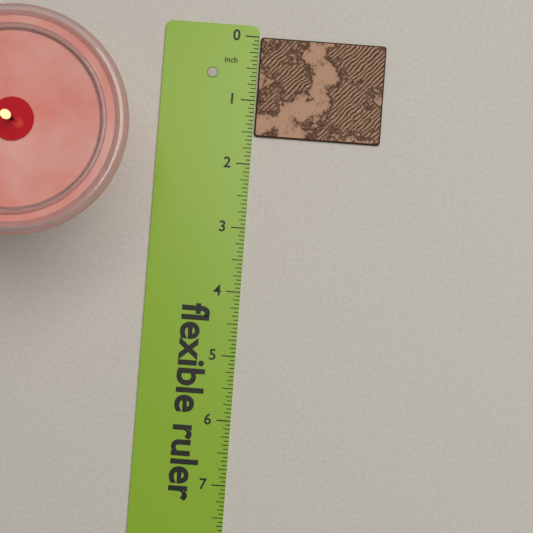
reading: 1.5625 in
